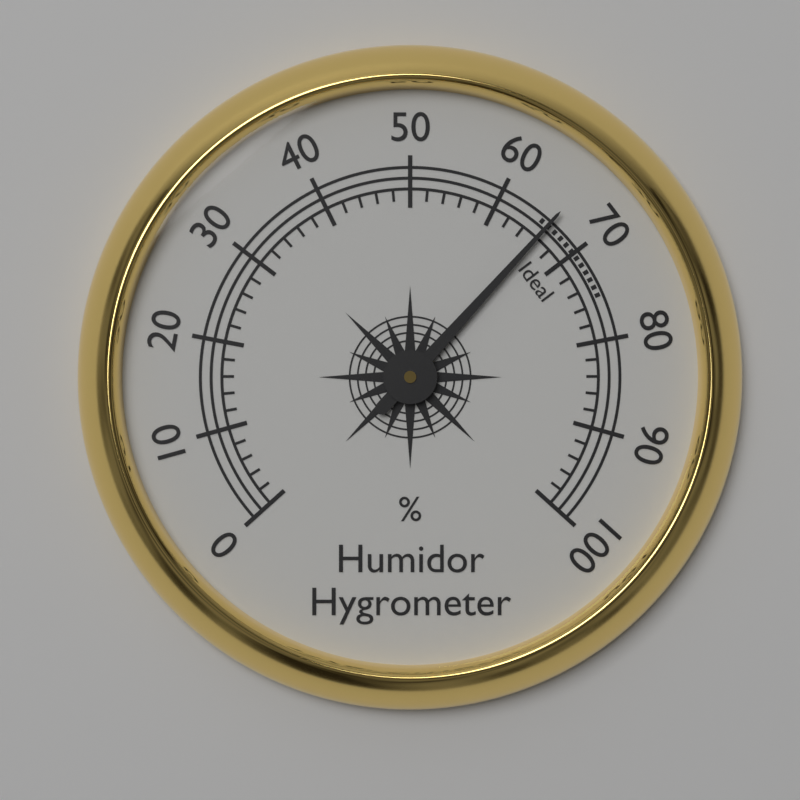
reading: 66 %
